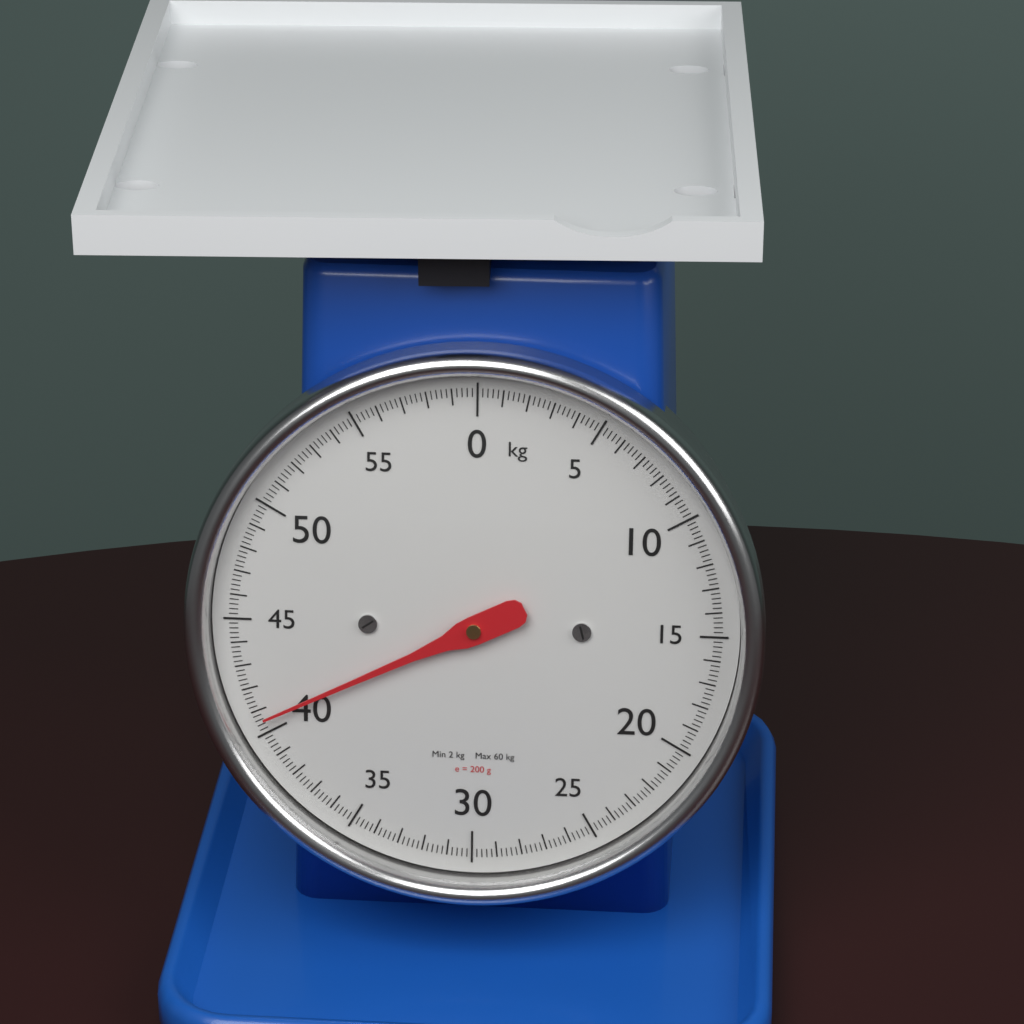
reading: 40.6 kg
